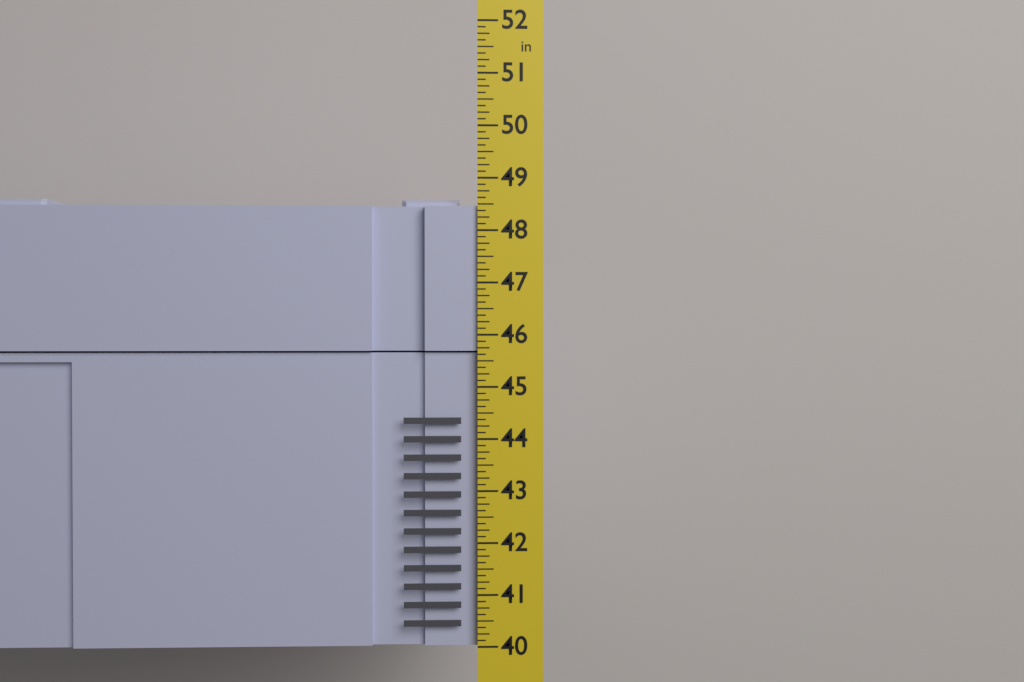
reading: 48.625 in
